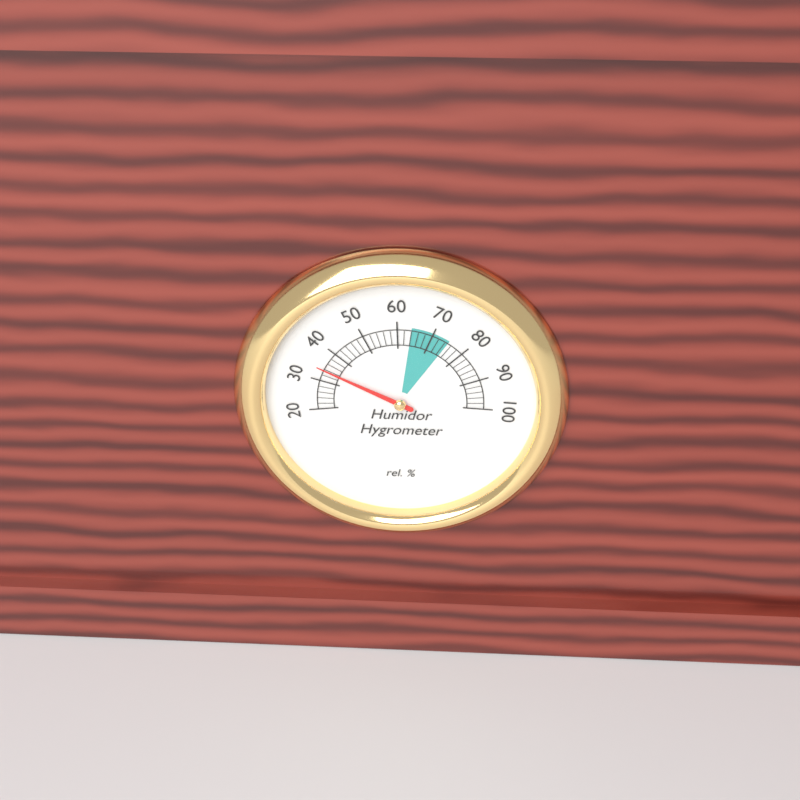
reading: 34 %
